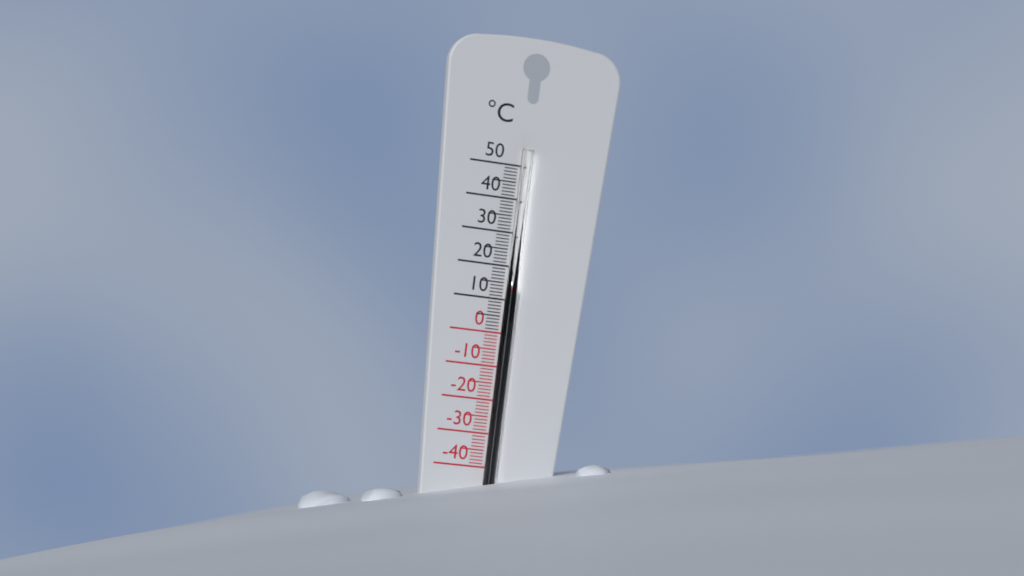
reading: 14 °C
